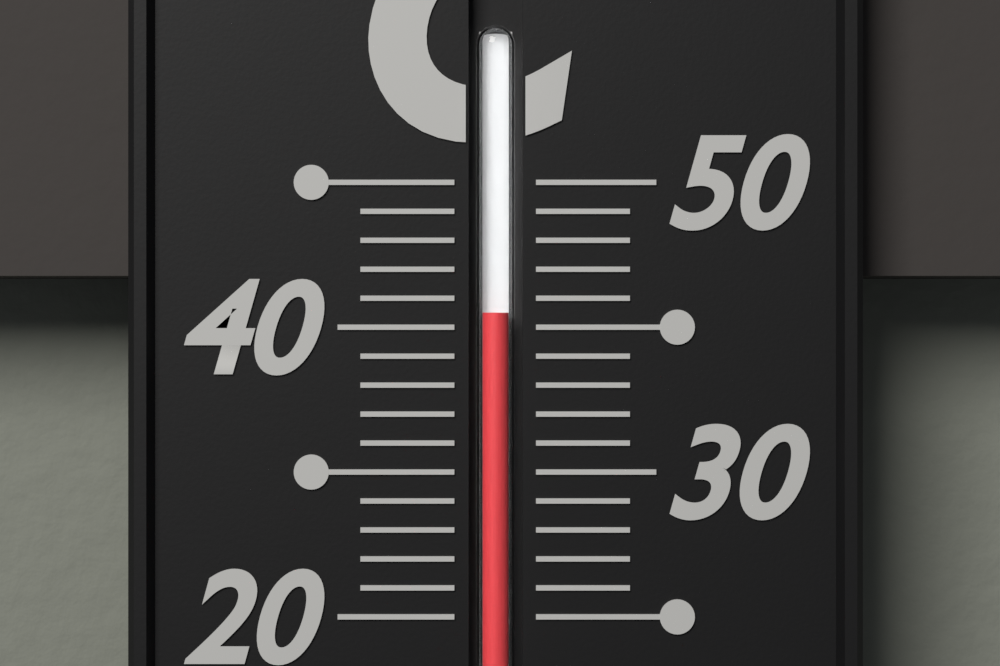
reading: 41 °C
